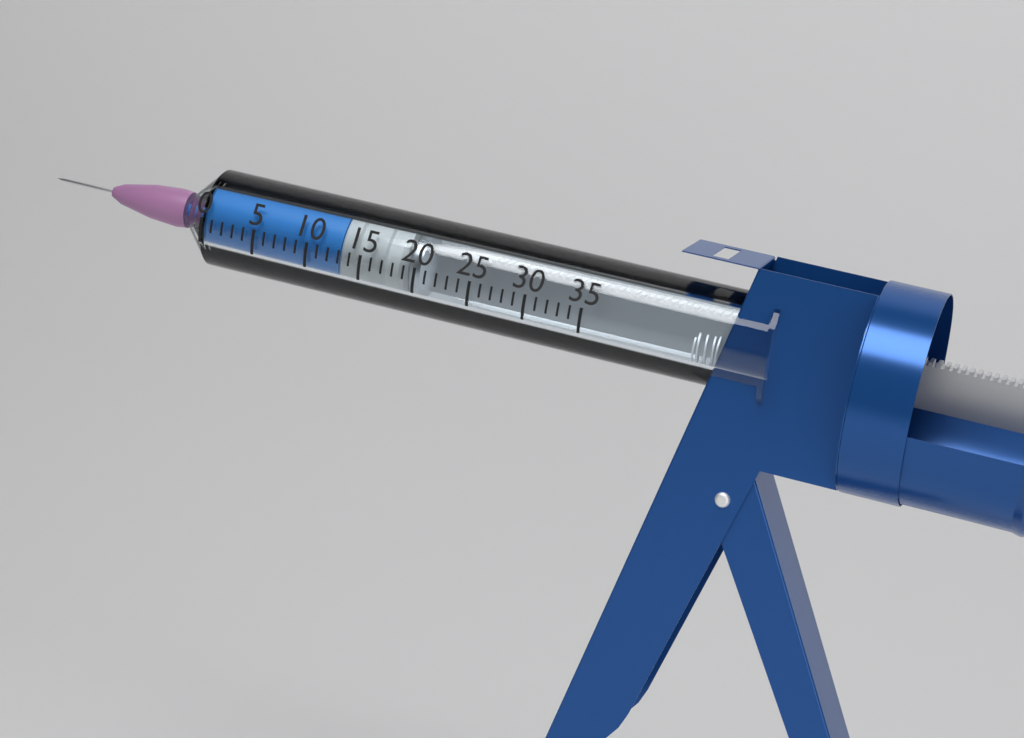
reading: 13 (no unit)
